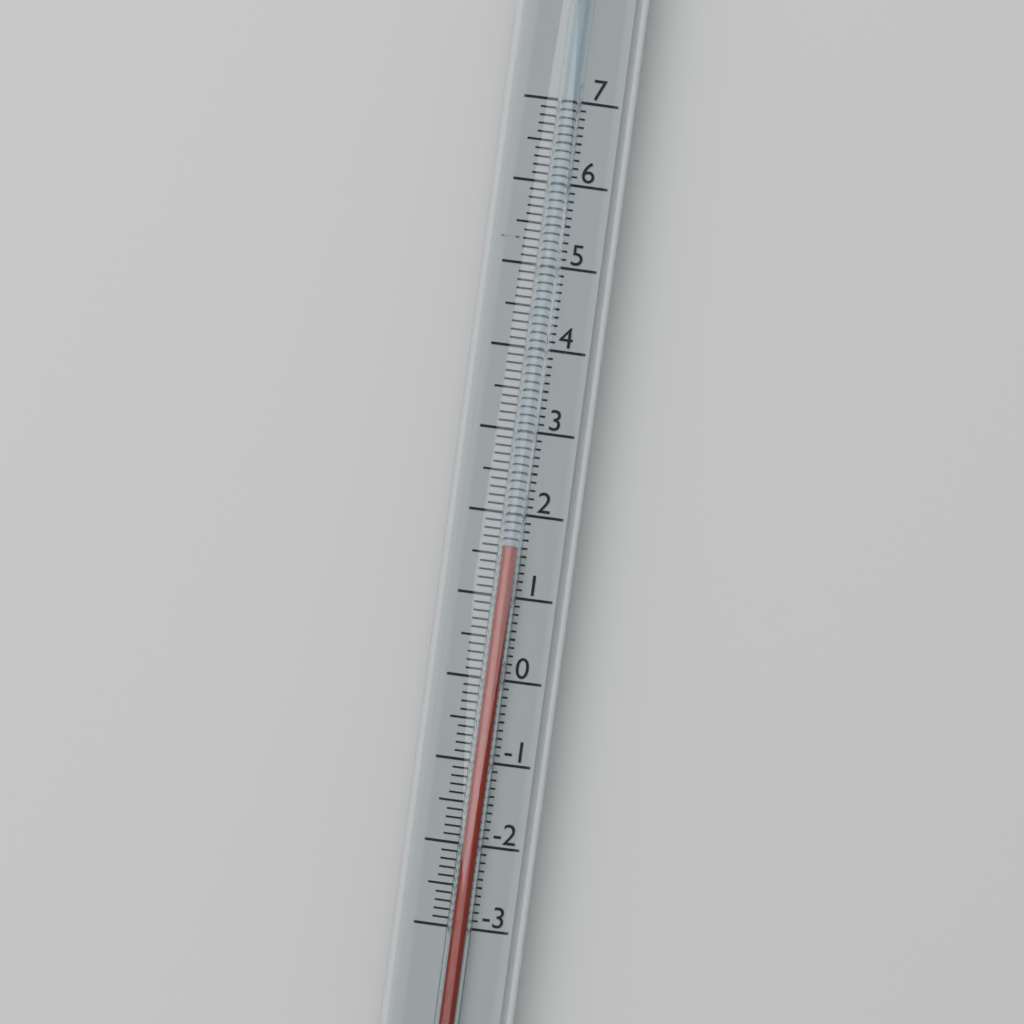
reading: 1.6 (no unit)
